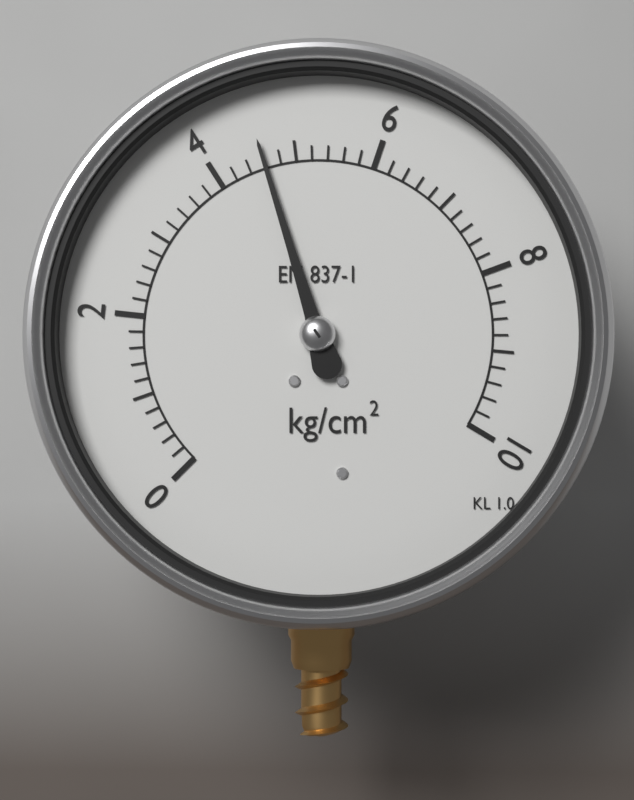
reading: 4.6 kg/cm²
